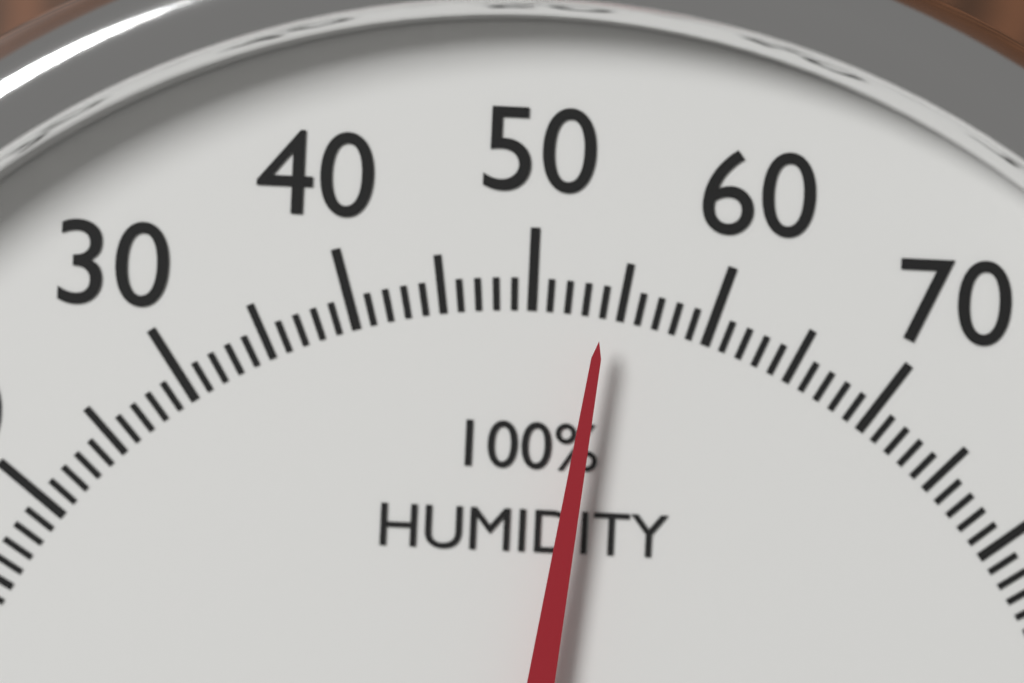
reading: 54 %
